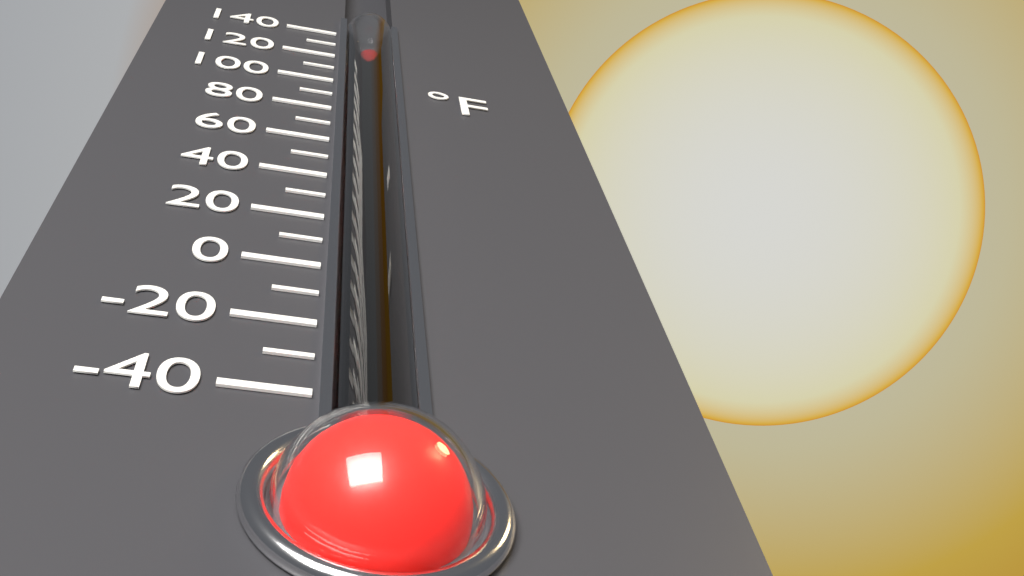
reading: 120 °F
